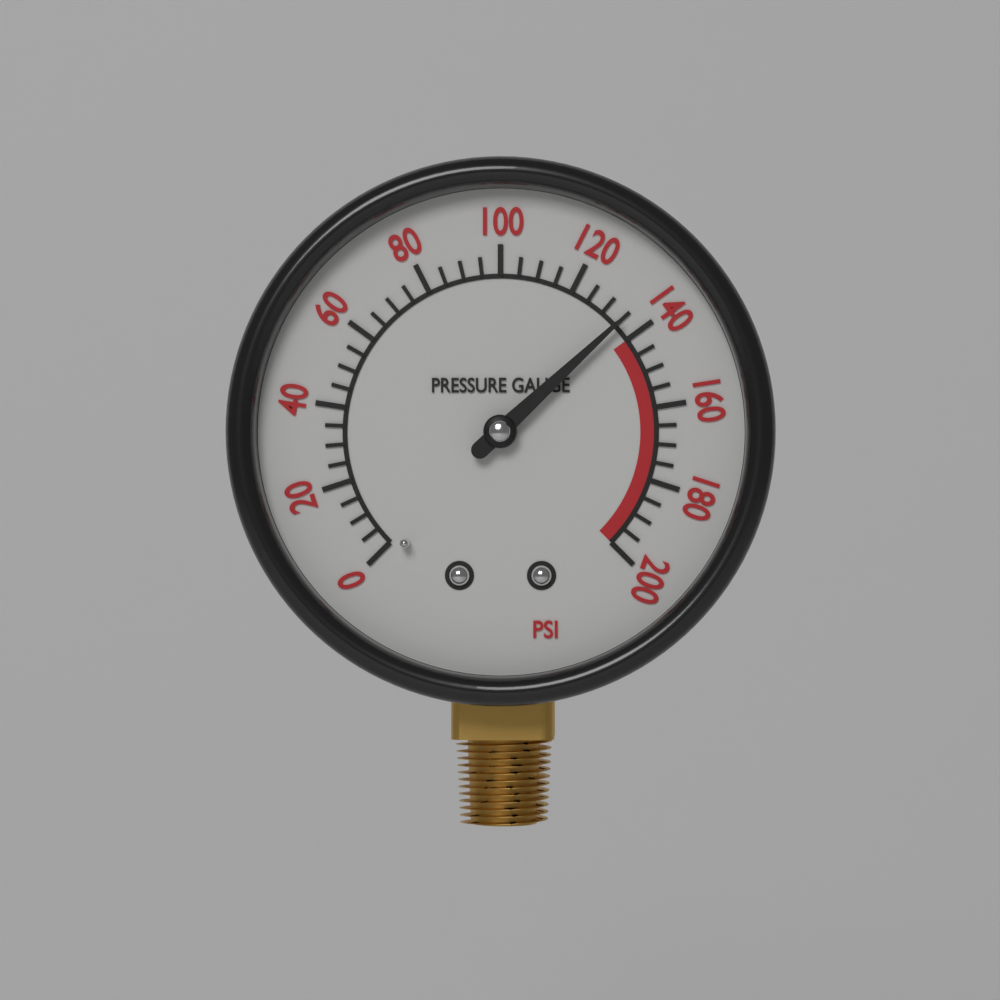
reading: 135 psi
